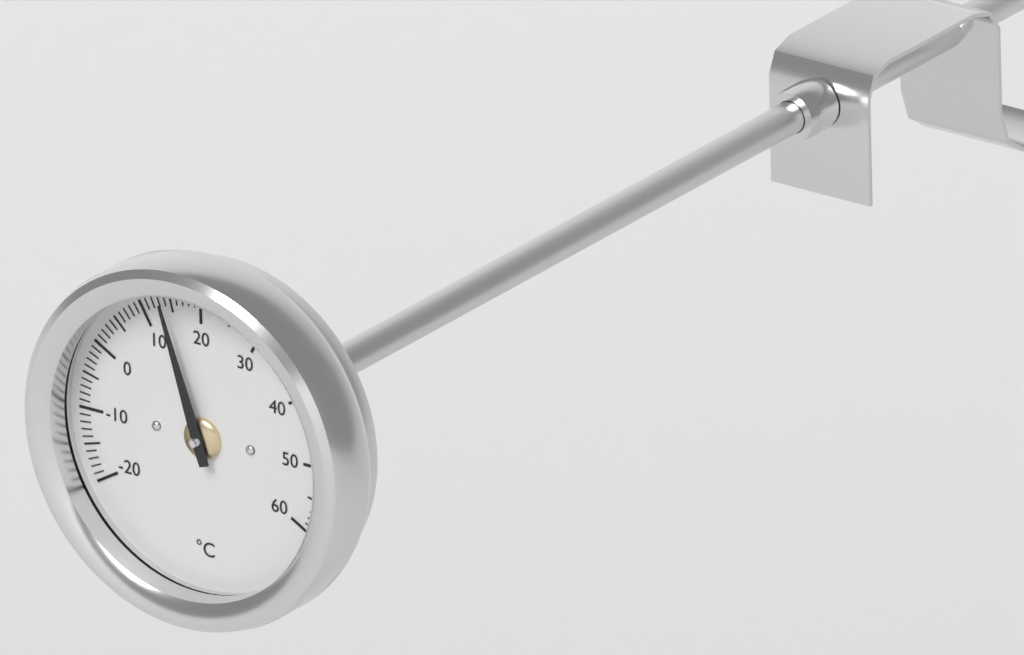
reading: 14 °C
